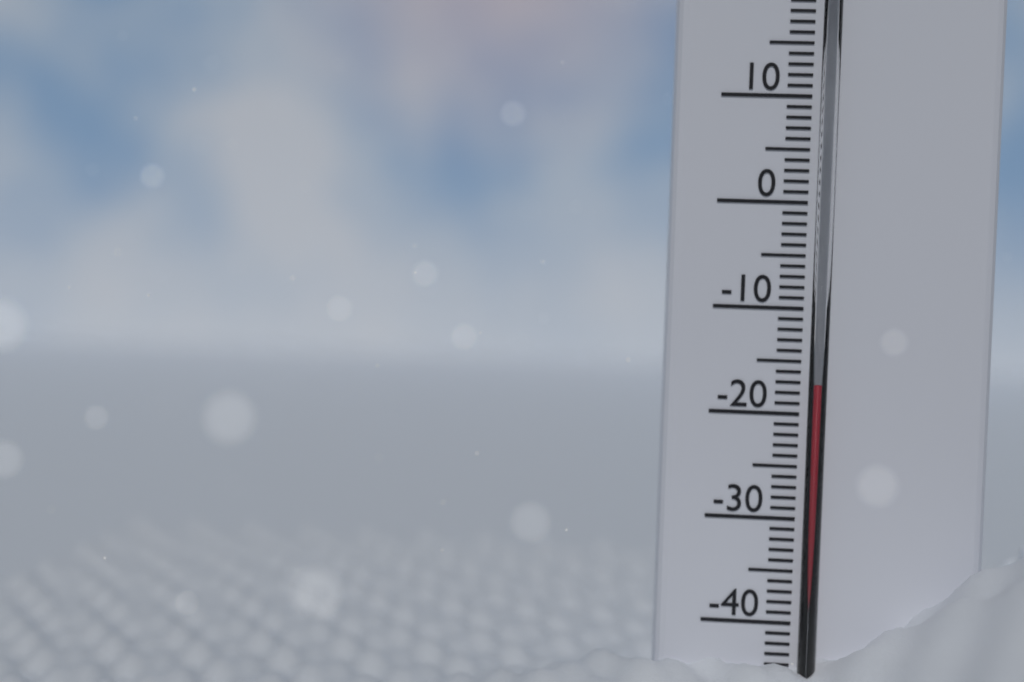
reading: -17 °C
